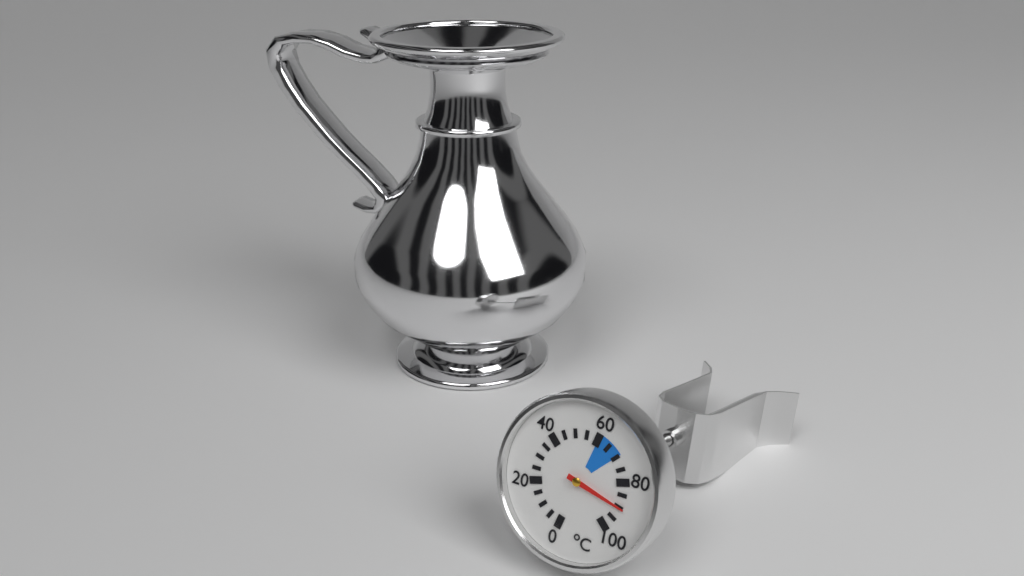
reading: 90 °C
